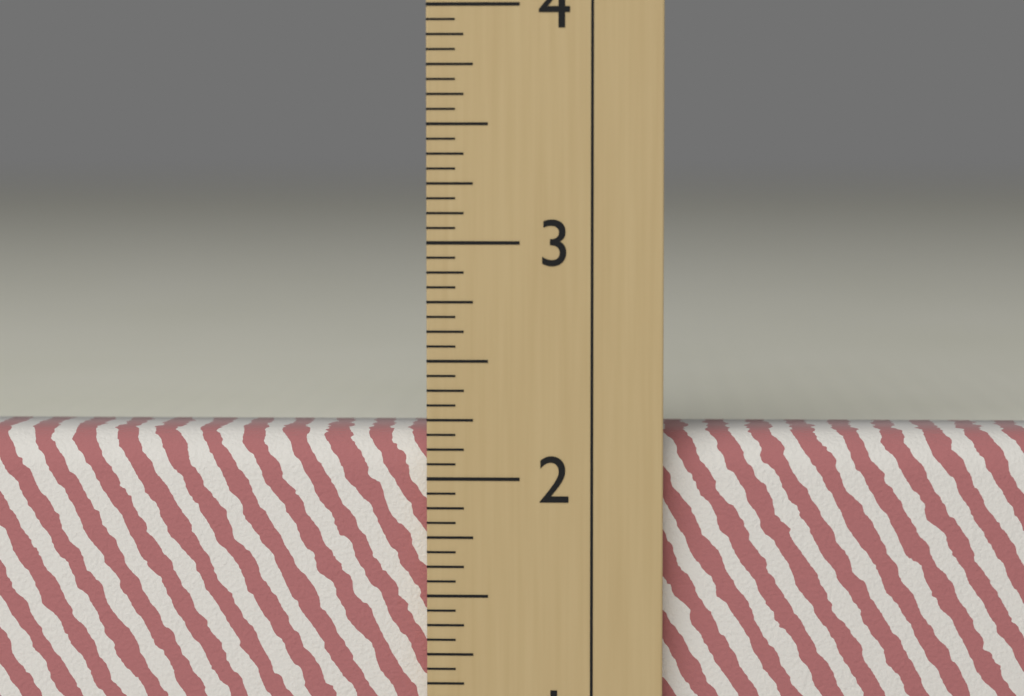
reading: 2.1875 in
